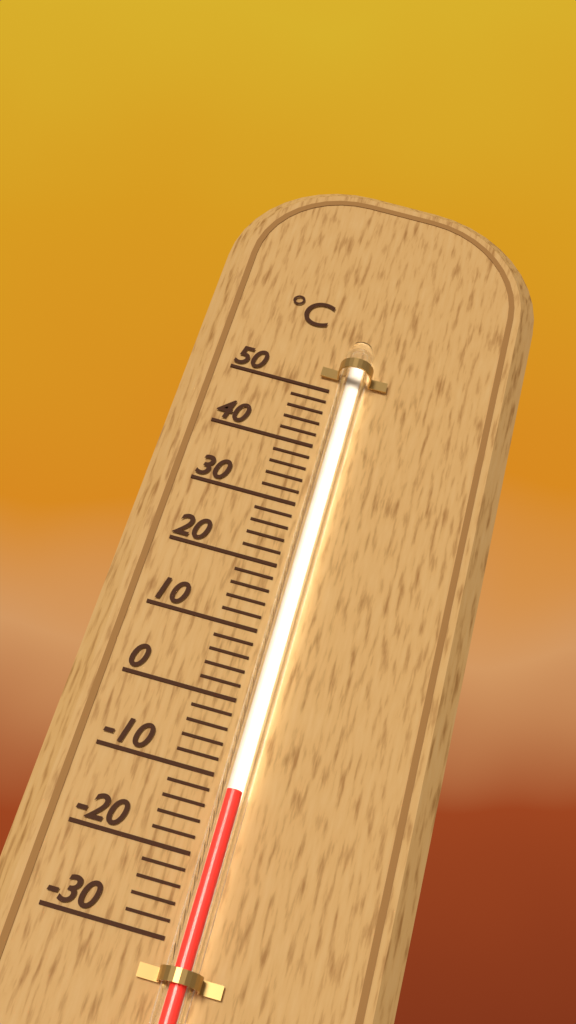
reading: -12 °C
